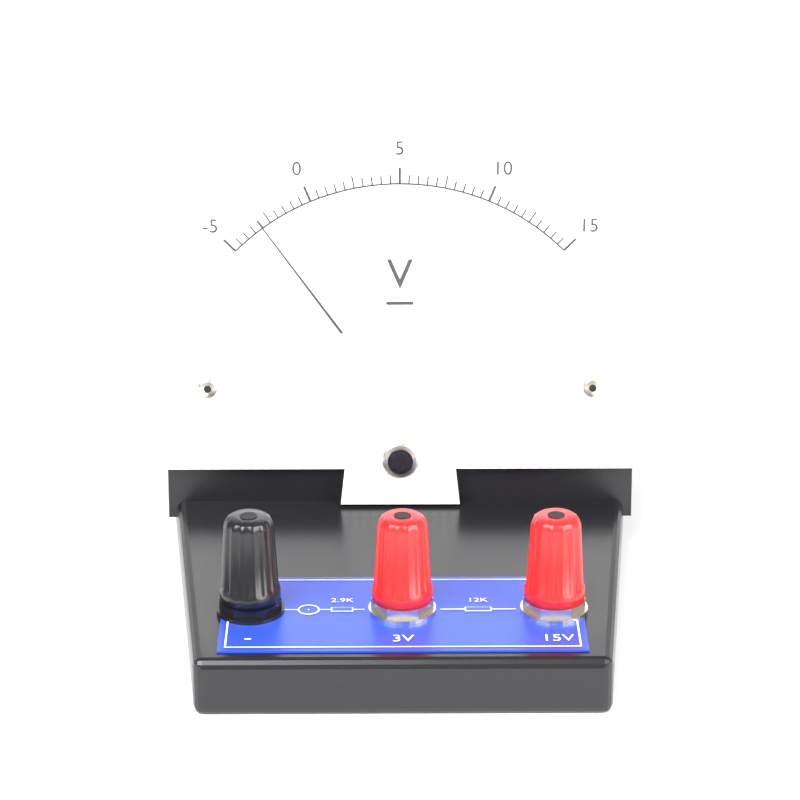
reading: -3.0 V
